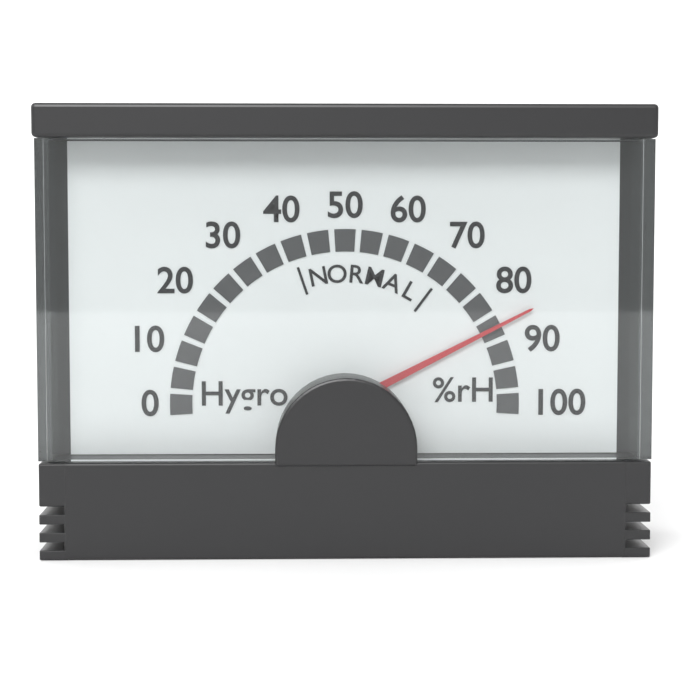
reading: 85 %rH
